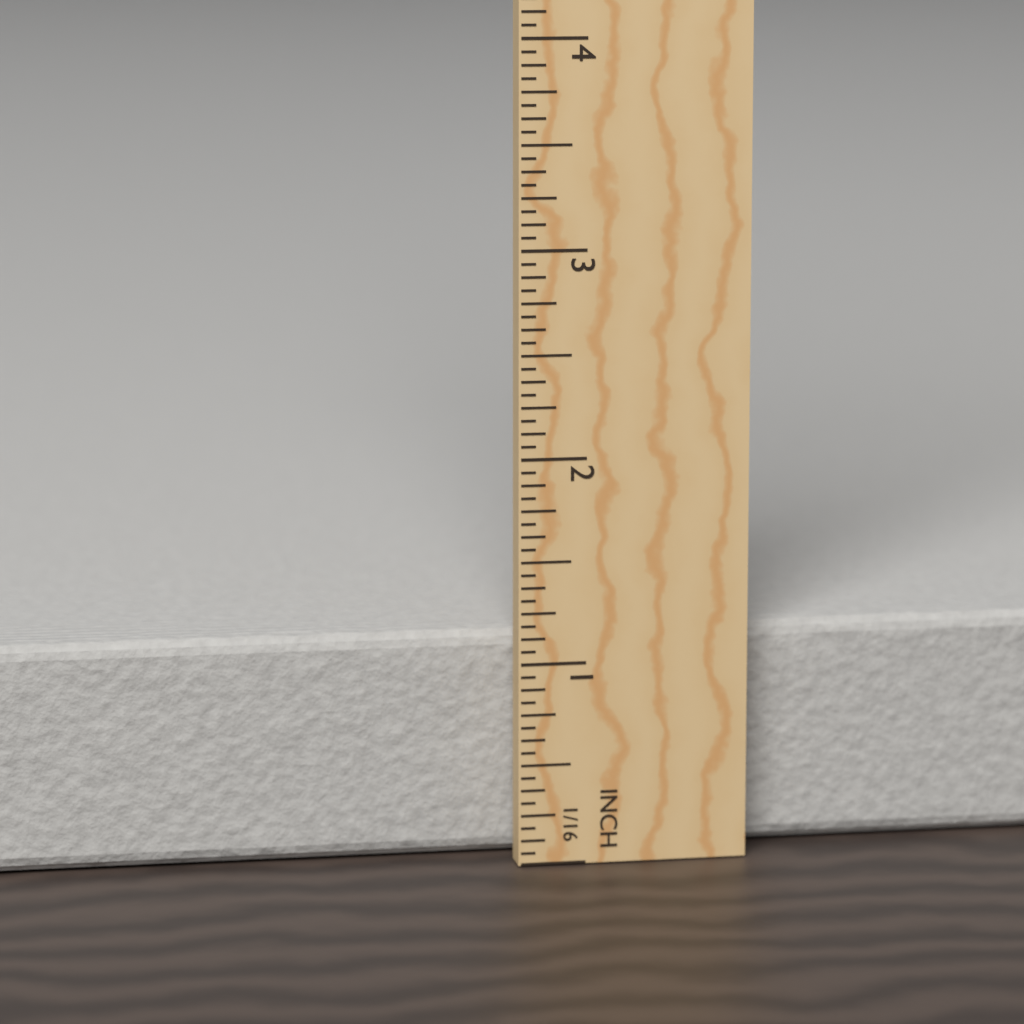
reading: 1.1250 in
